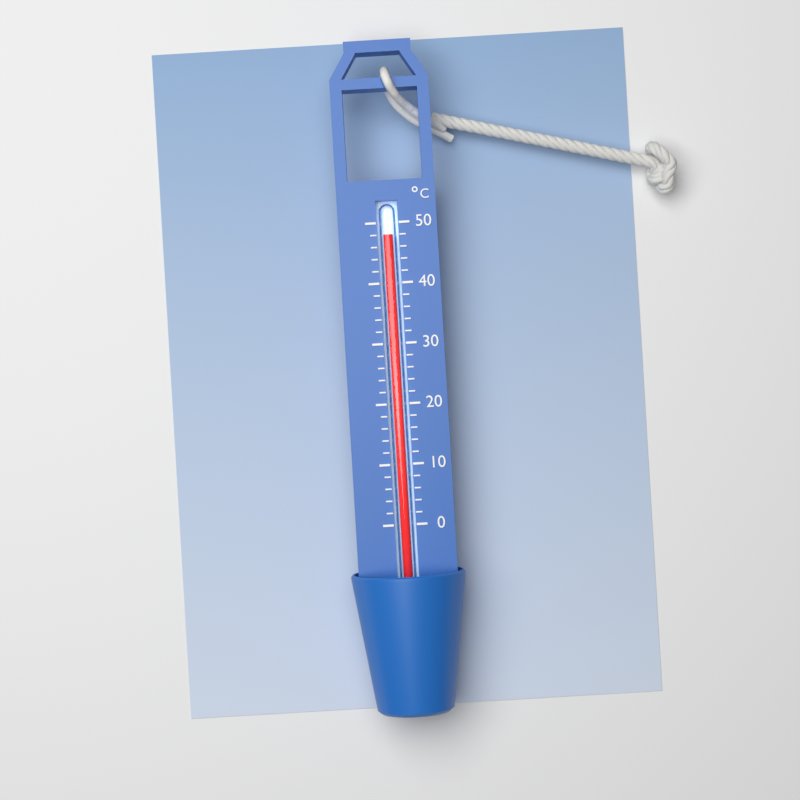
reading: 48 °C
